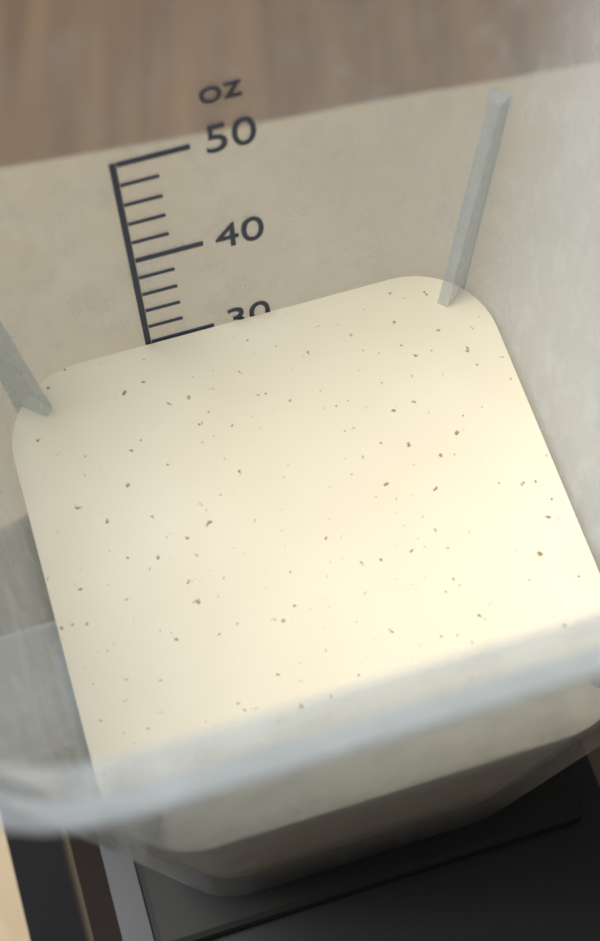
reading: 30 oz
